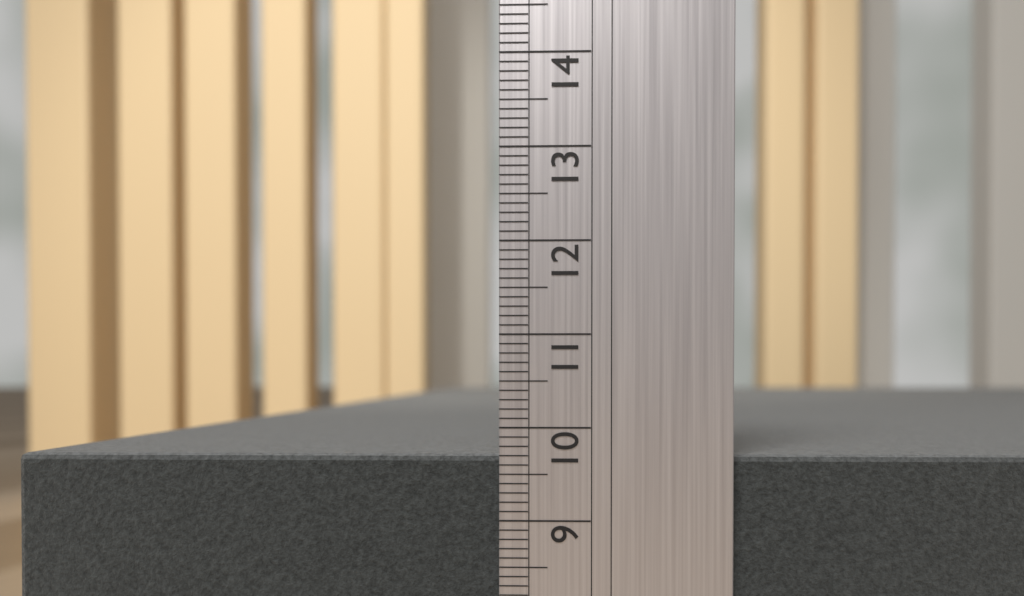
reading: 9.7 (no unit)
